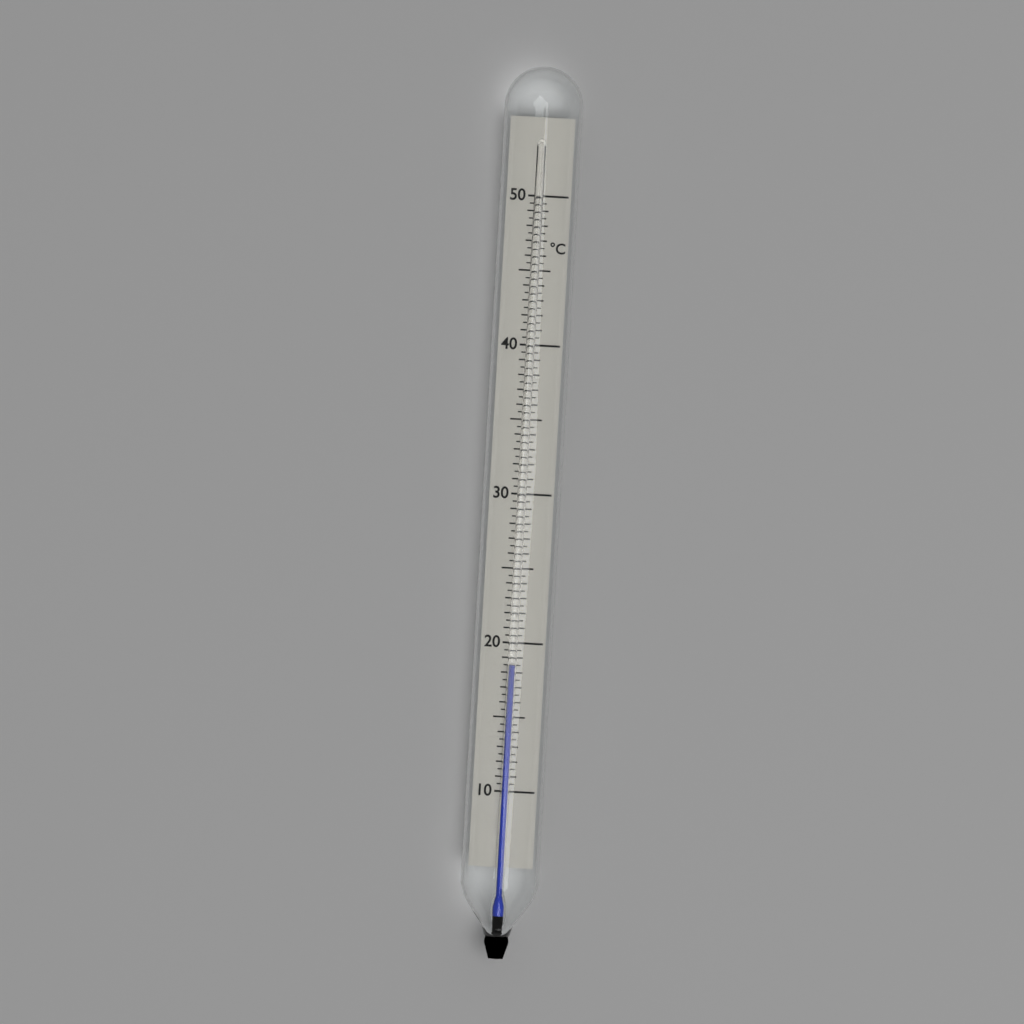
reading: 18.5 °C
